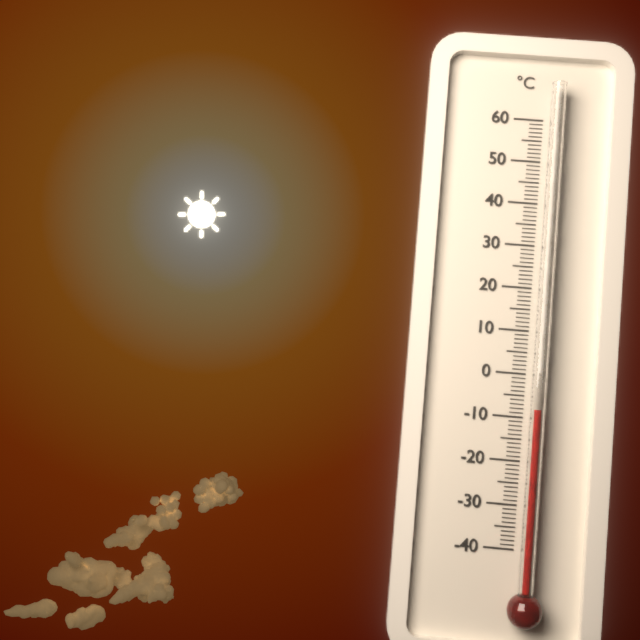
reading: -8 °C
